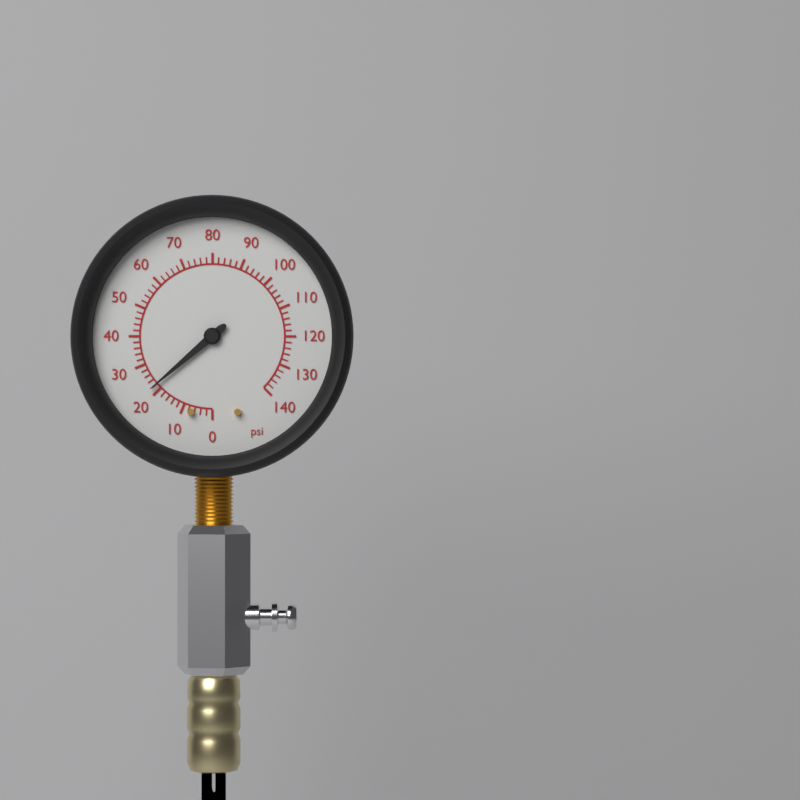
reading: 22 psi
